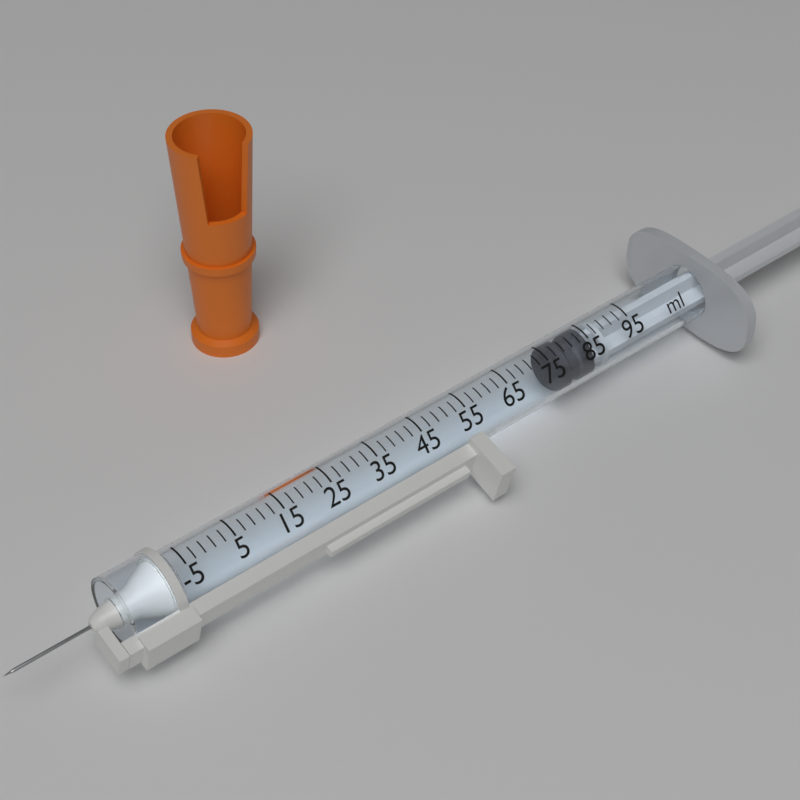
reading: 77 ml
